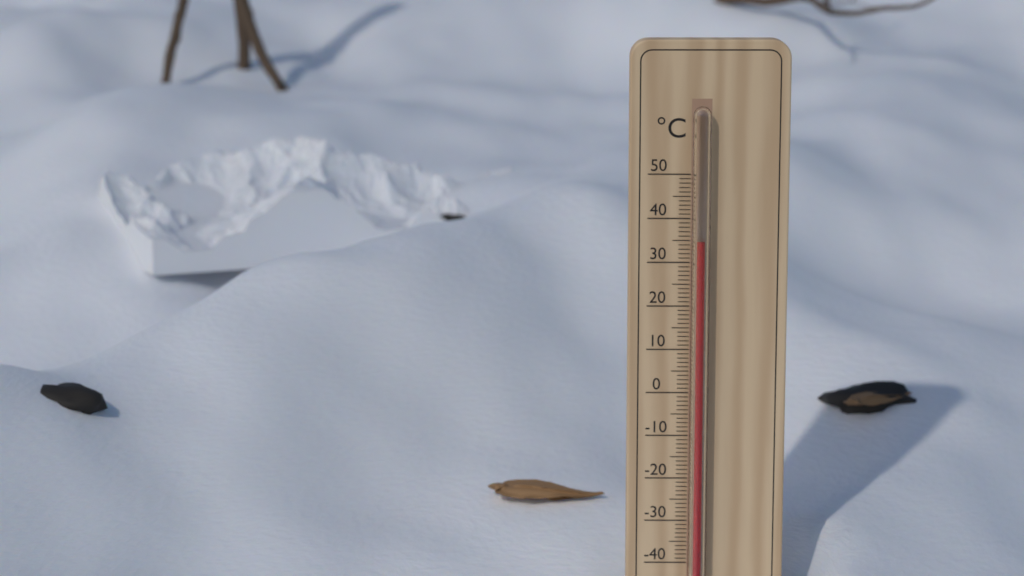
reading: 35 °C
